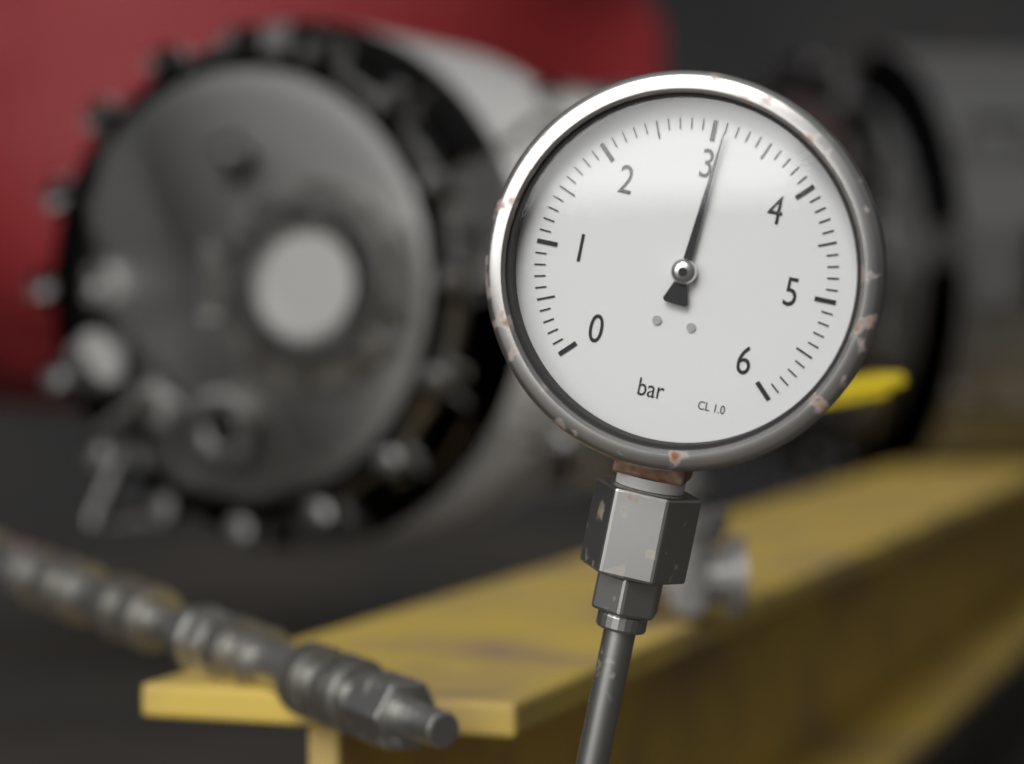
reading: 3.1 bar
